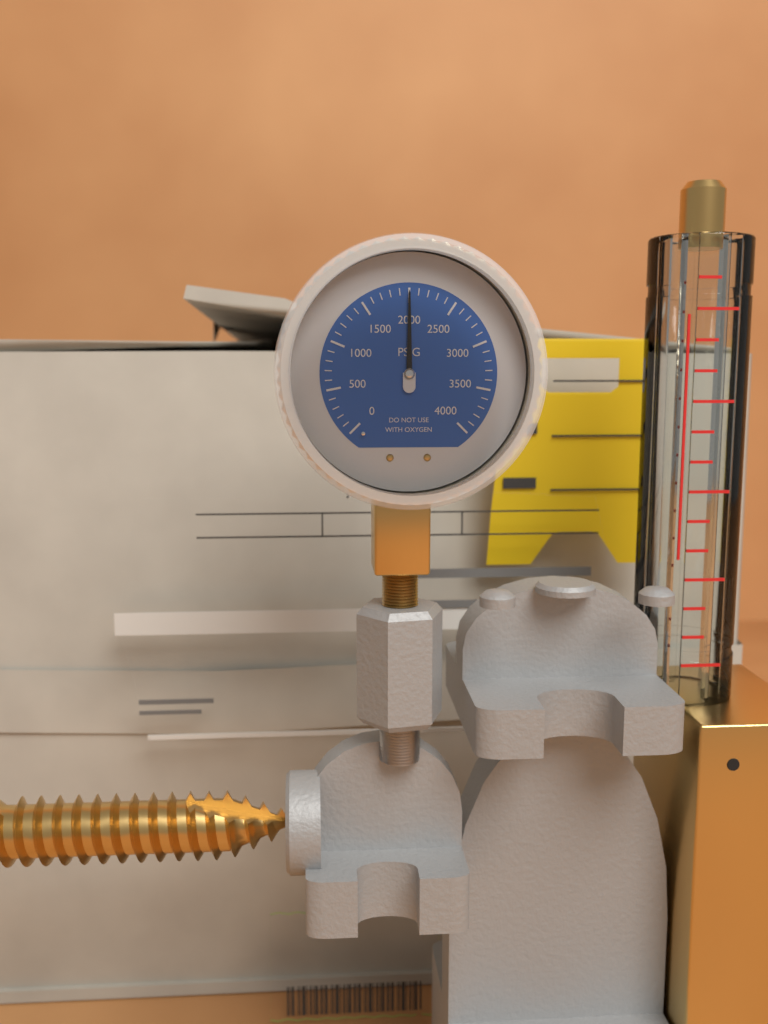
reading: 2000 psi
